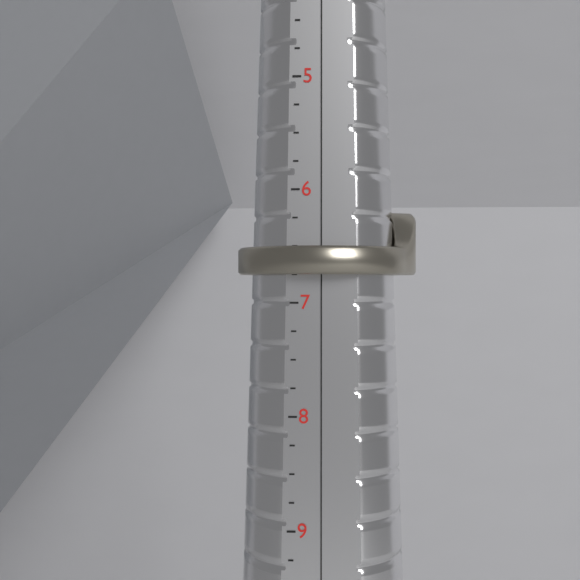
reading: 6.75 (no unit)
